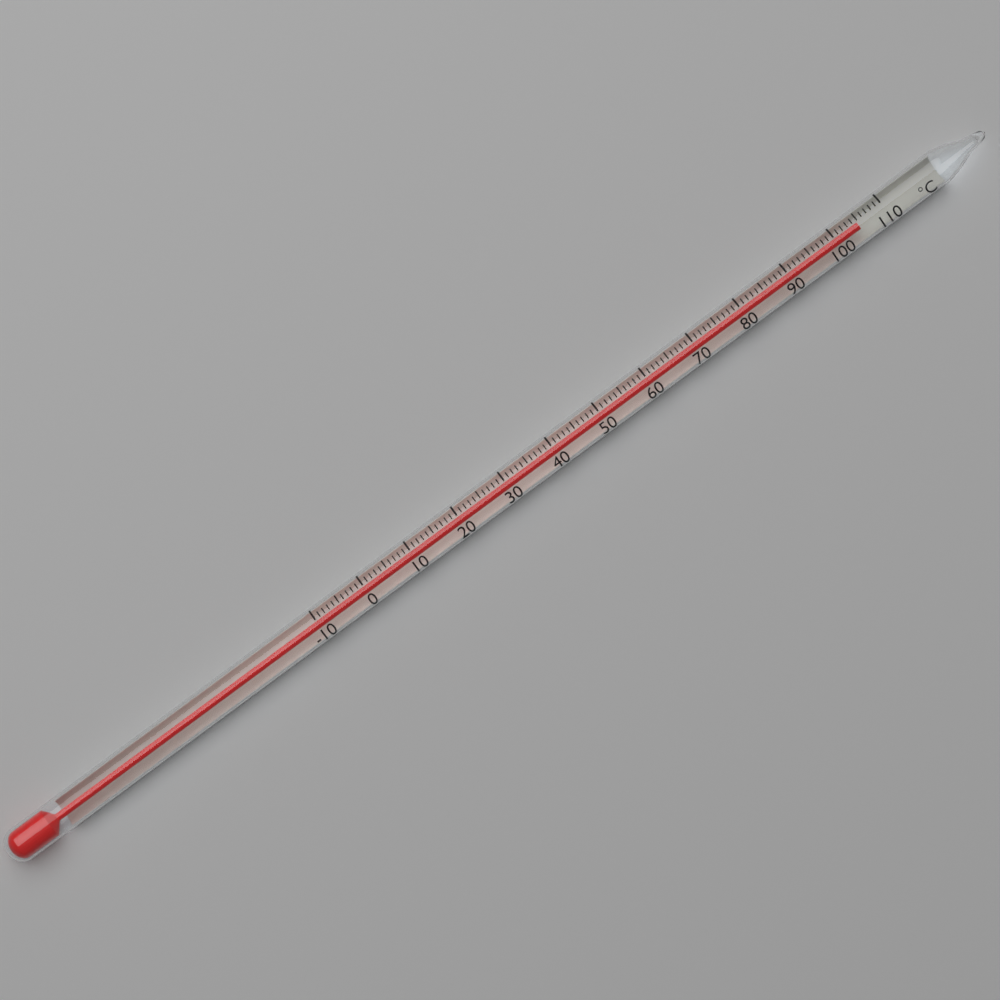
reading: 105 °C
